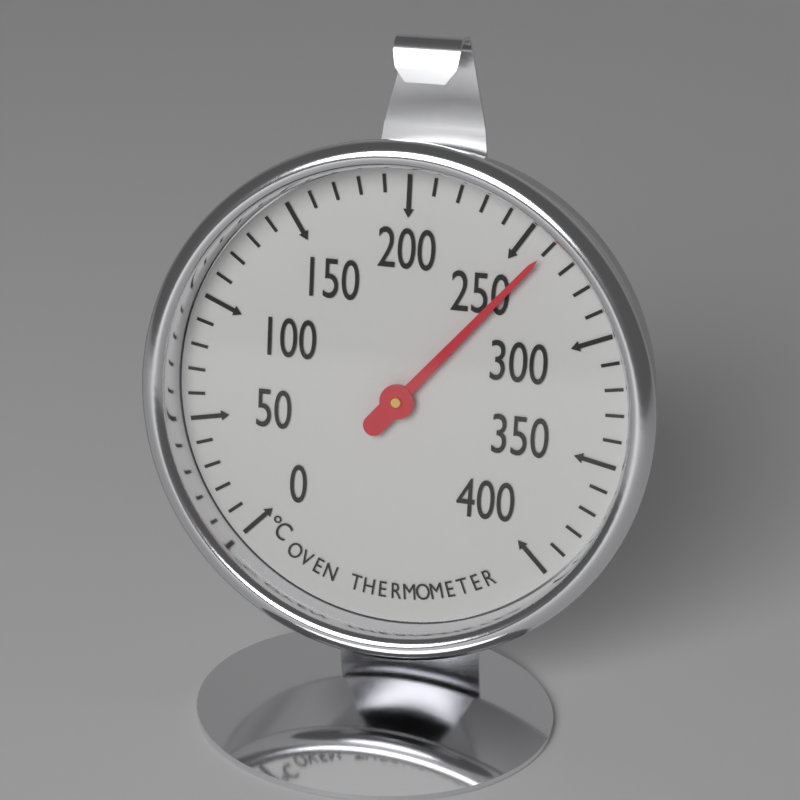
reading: 260 °C
